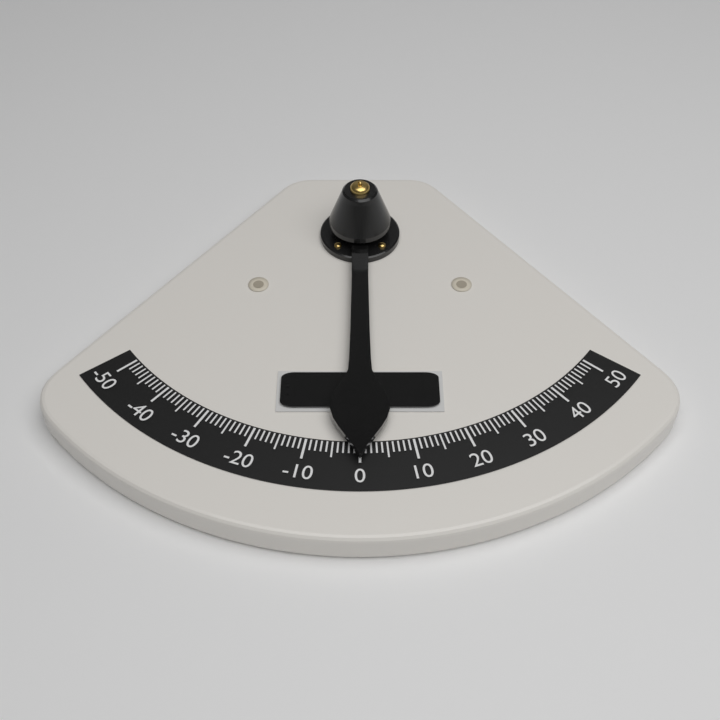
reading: 0 (no unit)
